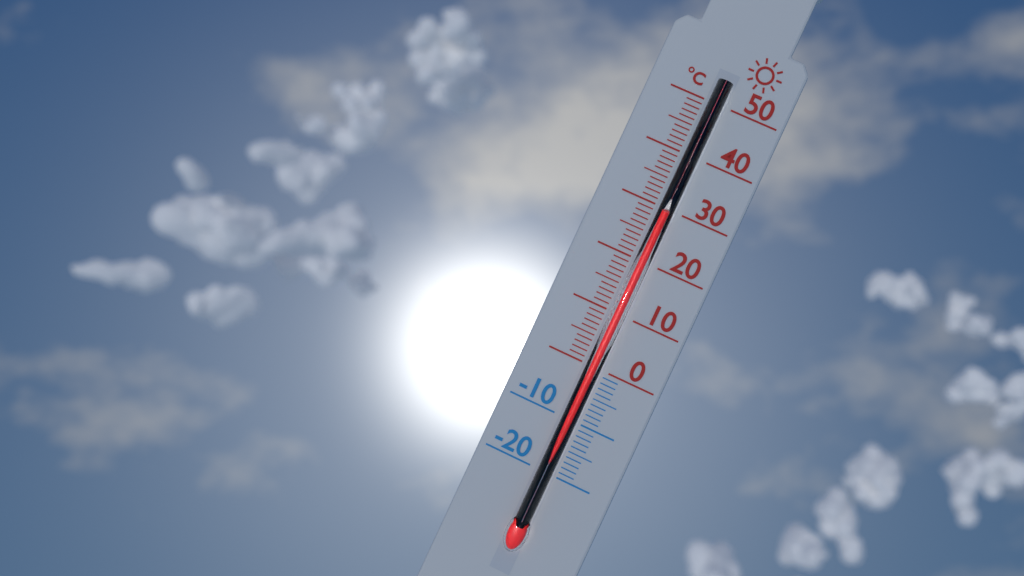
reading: 29 °C
